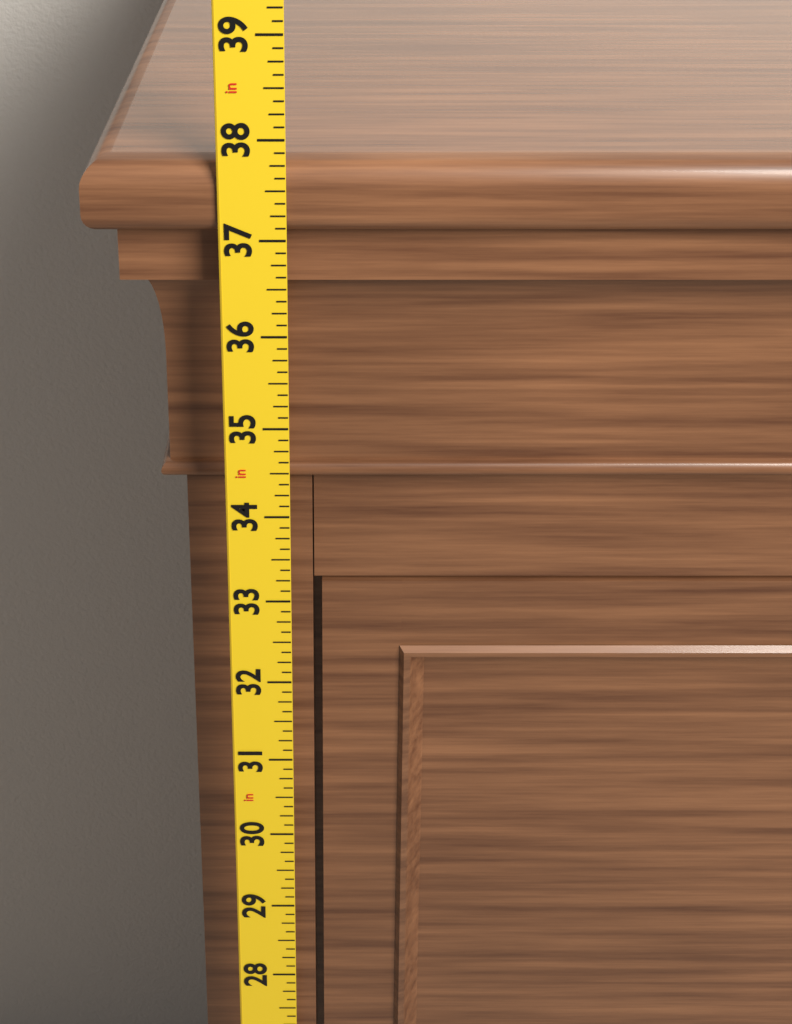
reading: 37.750 in
